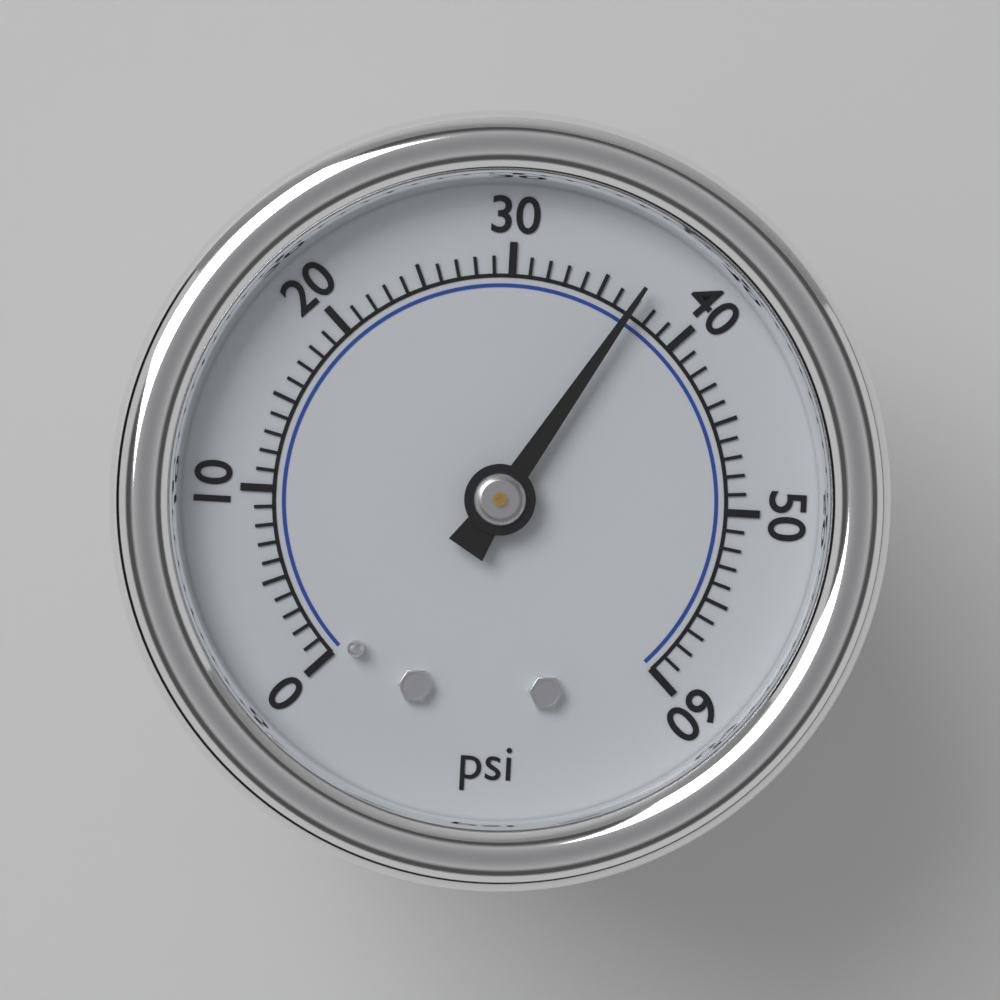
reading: 37 psi
